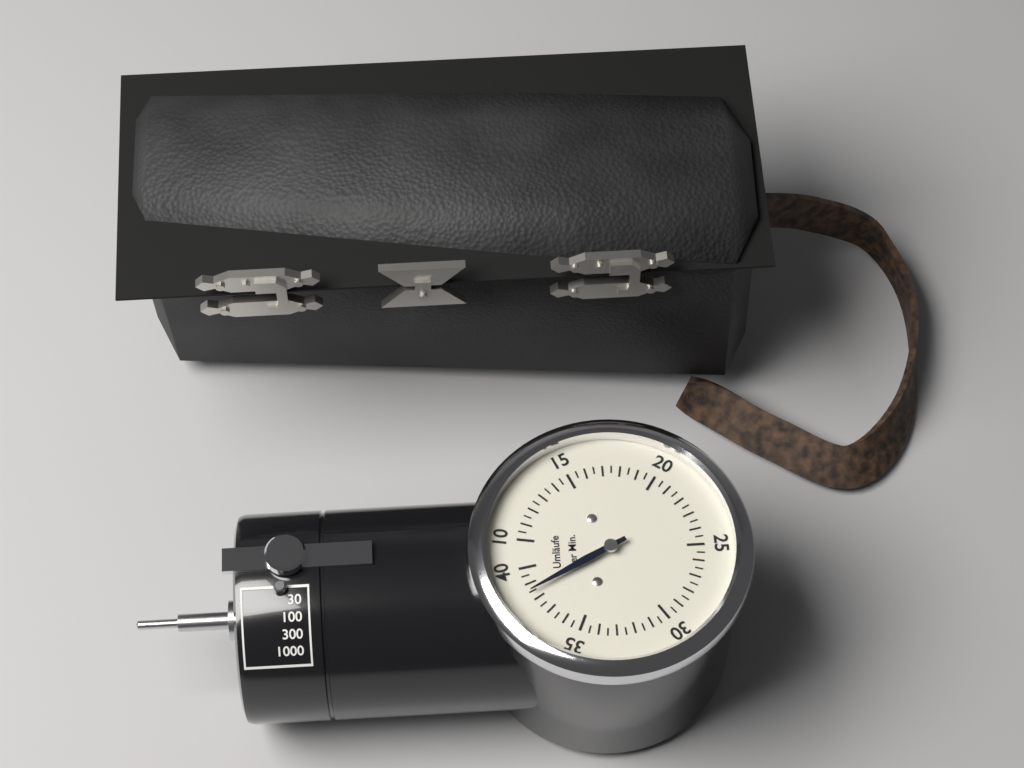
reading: 38.5 Umläufe per Min.
